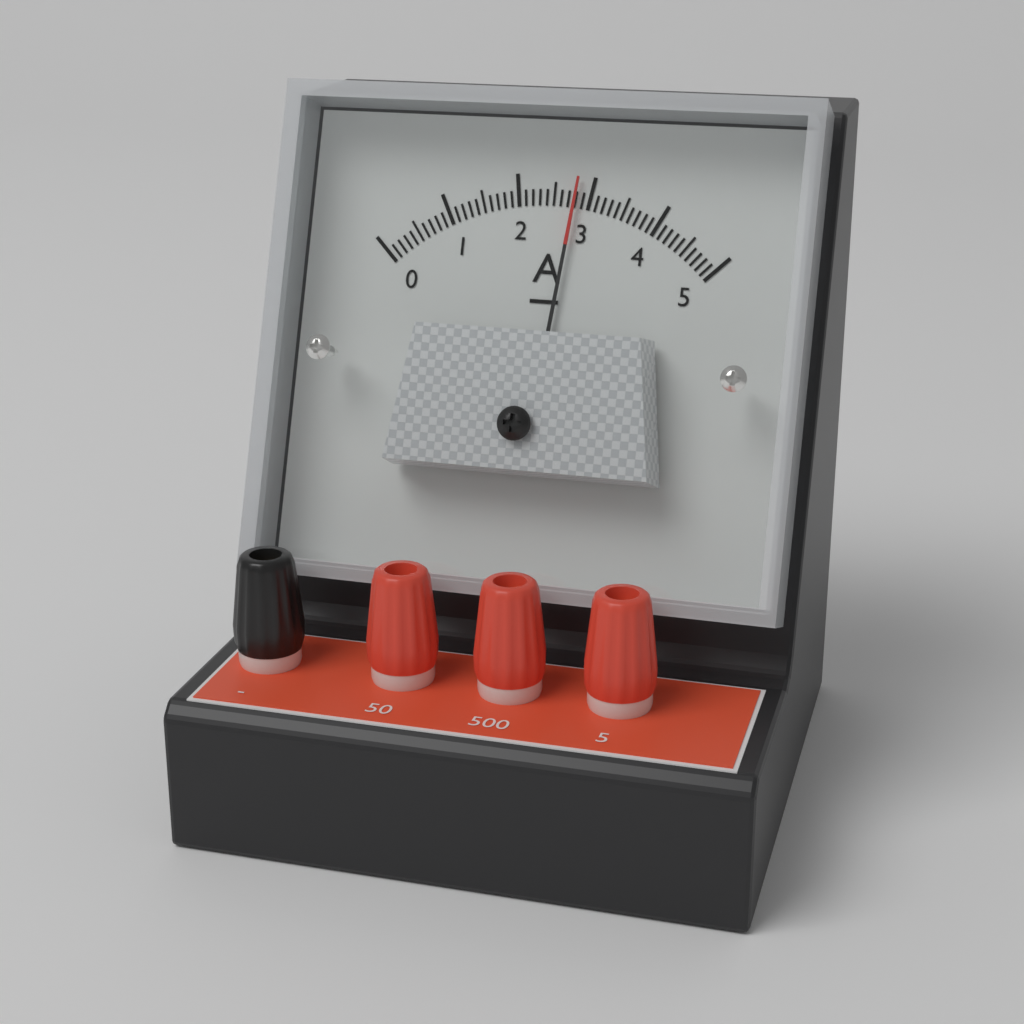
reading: 2.8 A
